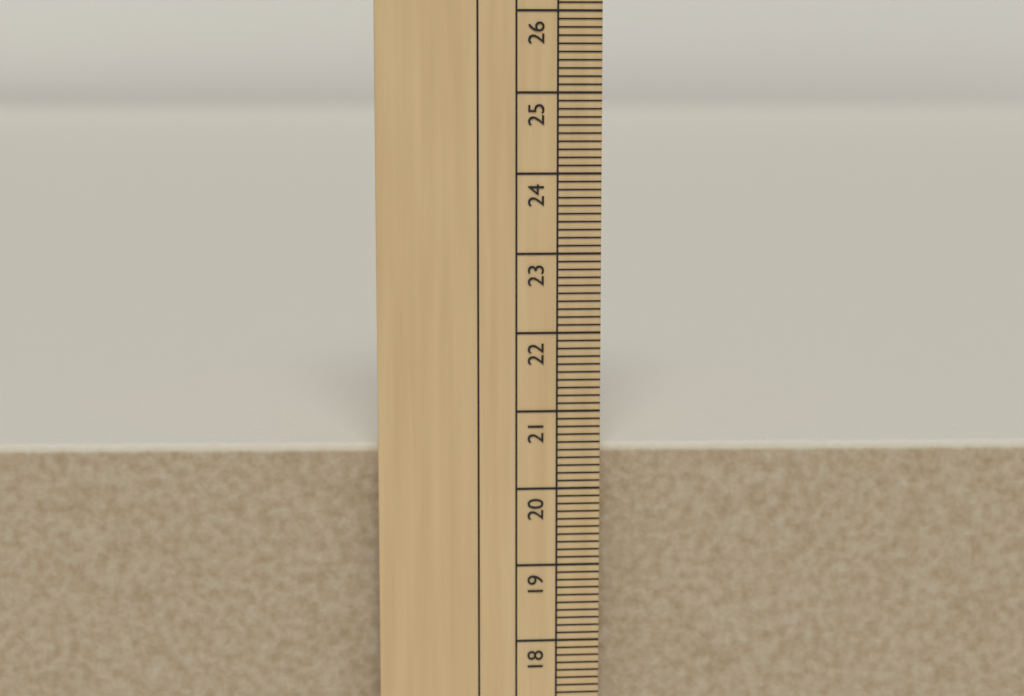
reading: 20.5 cm
